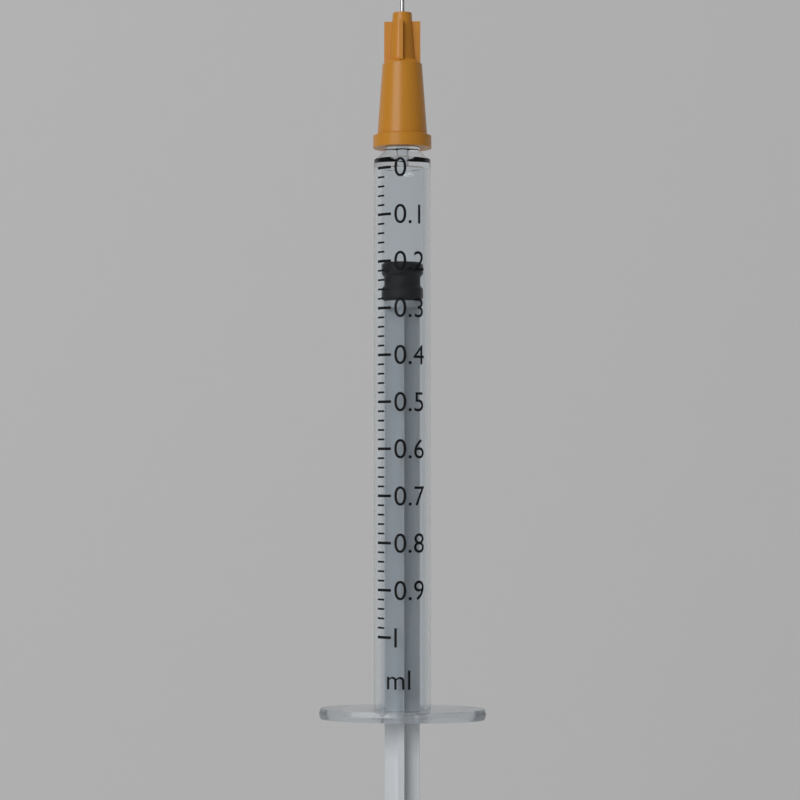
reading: 0.20 ml
